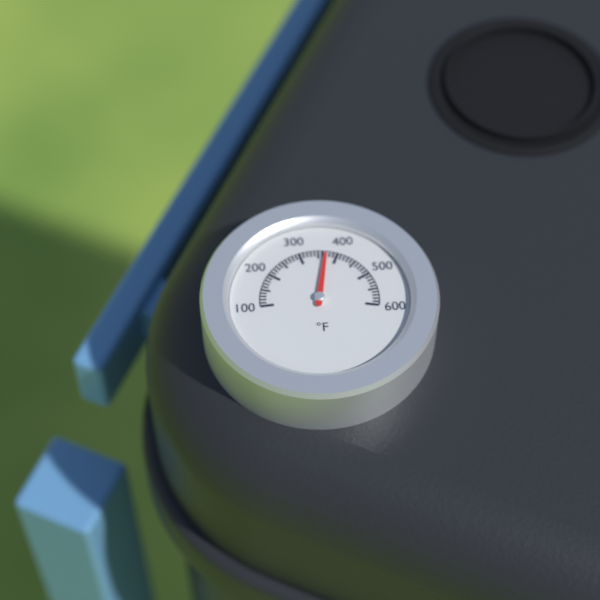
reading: 370 °F
